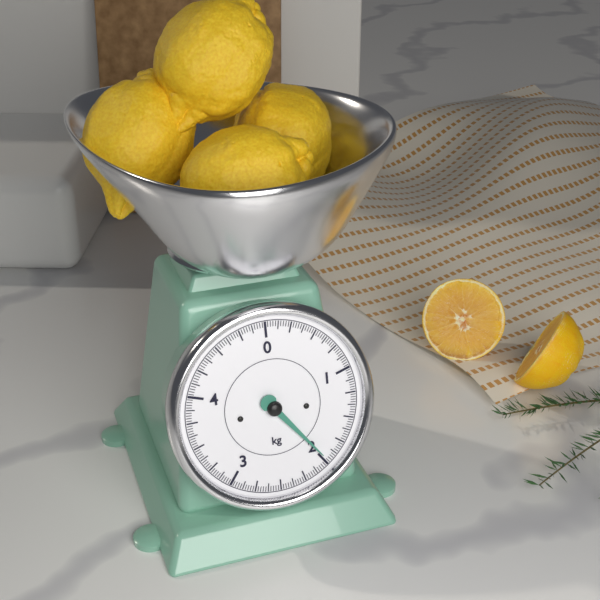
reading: 1.975 kg
